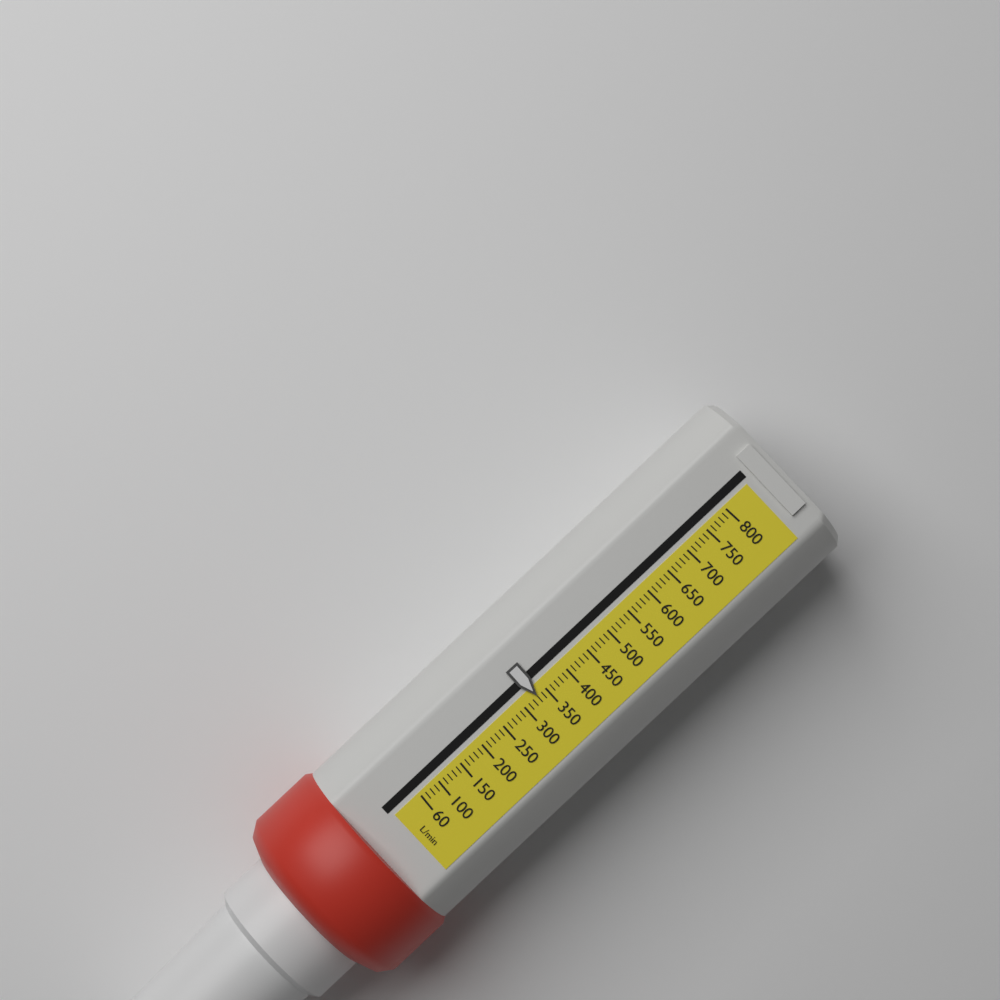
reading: 330 L/min
